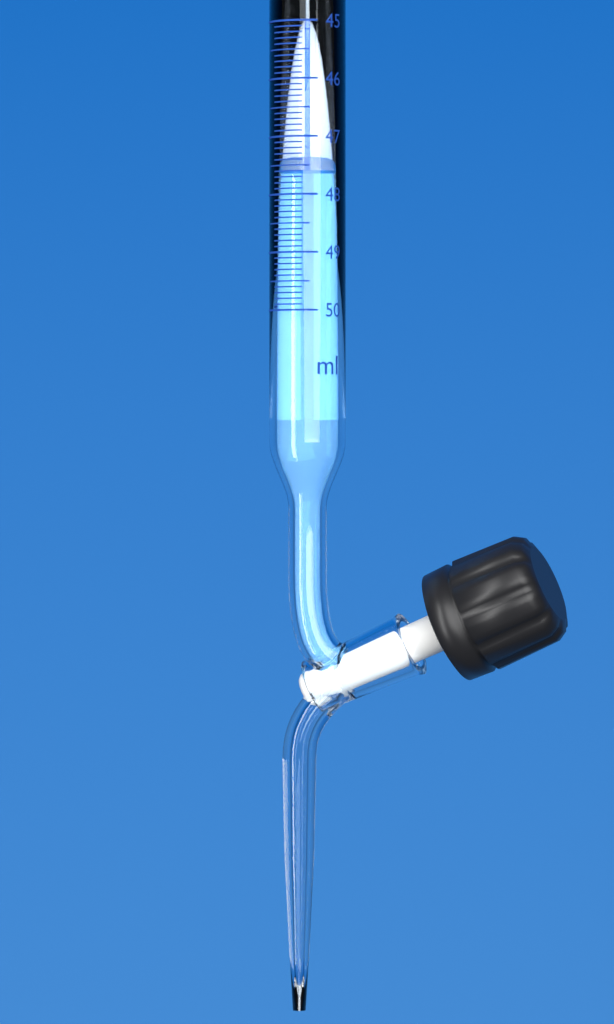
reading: 47.6 ml
